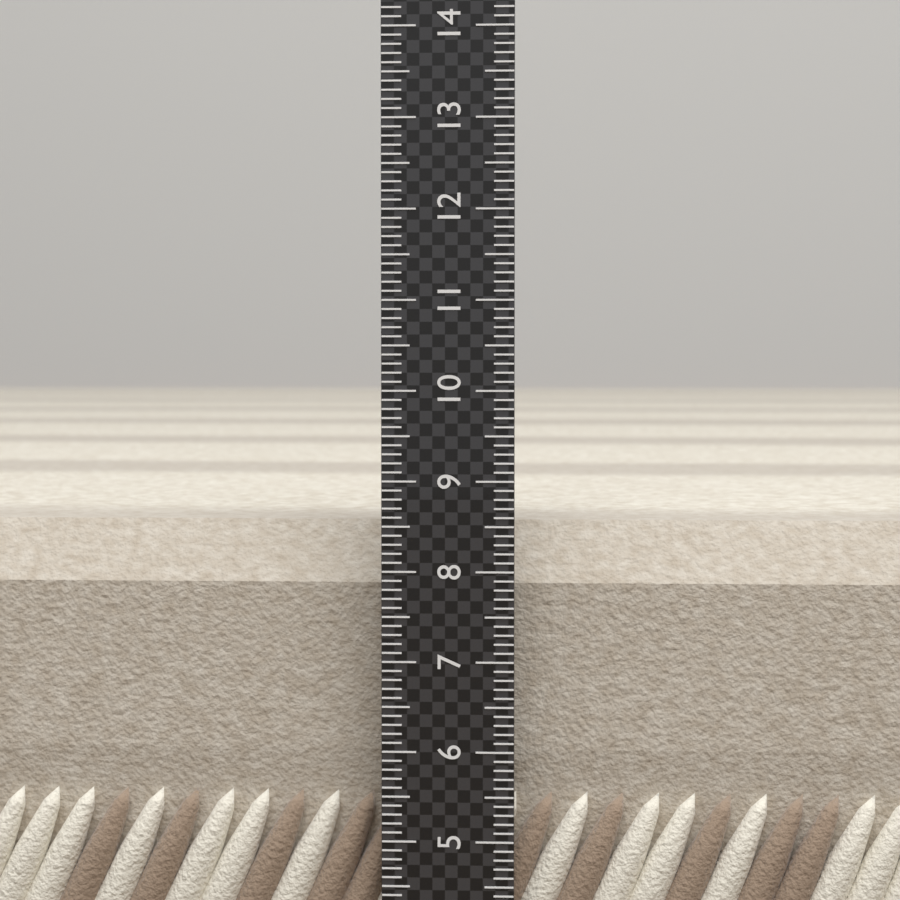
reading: 8.5 (no unit)
